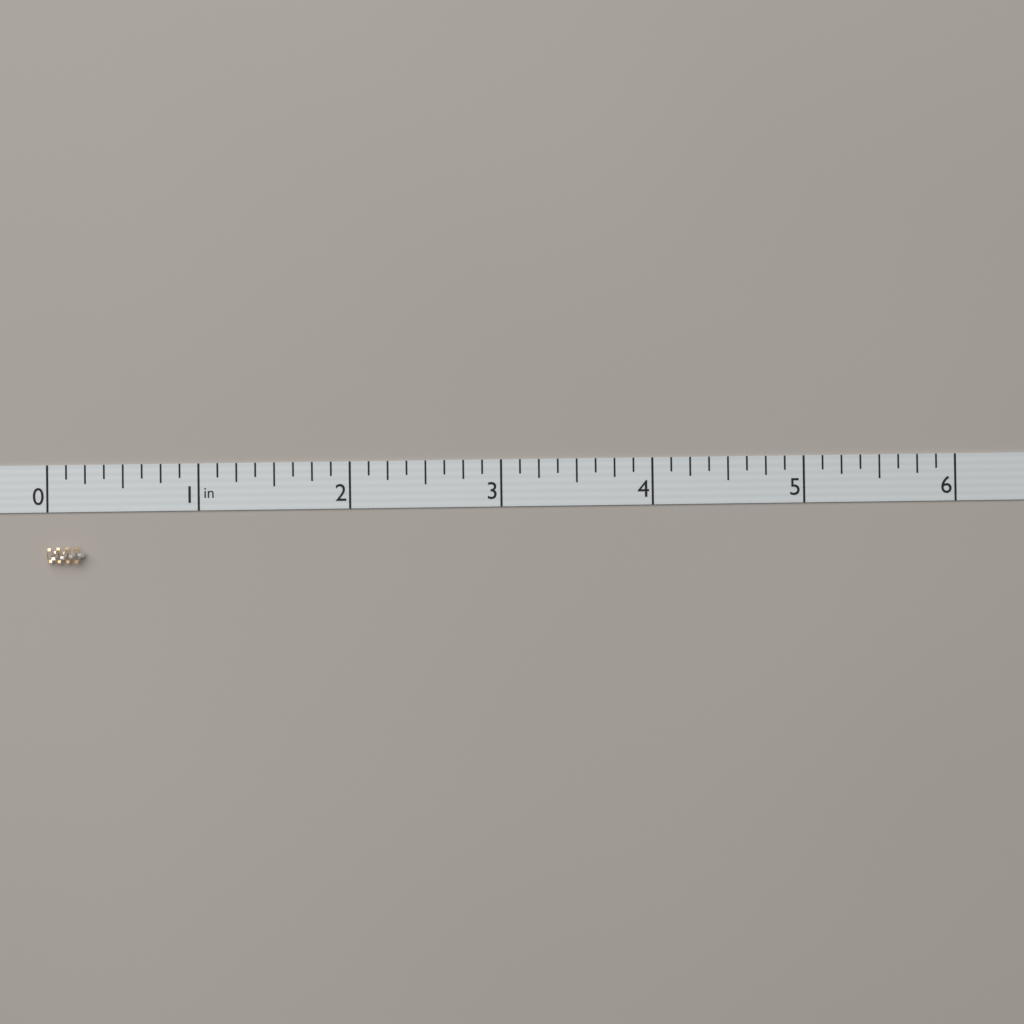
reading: 0.250 in
